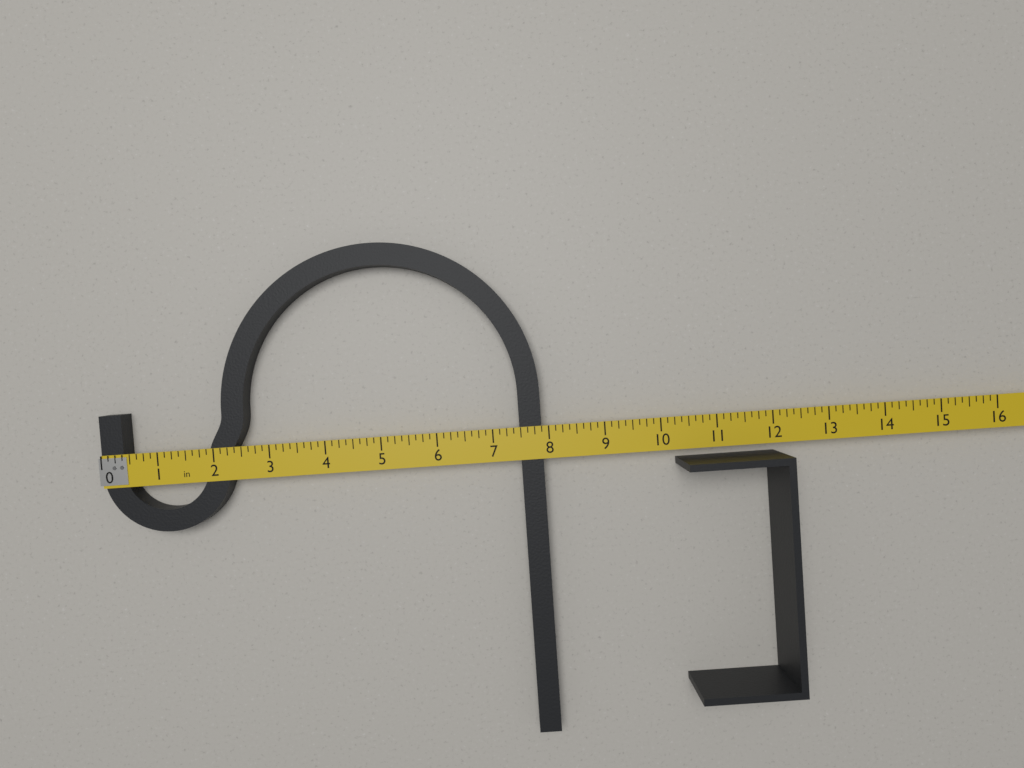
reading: 7.875 in
